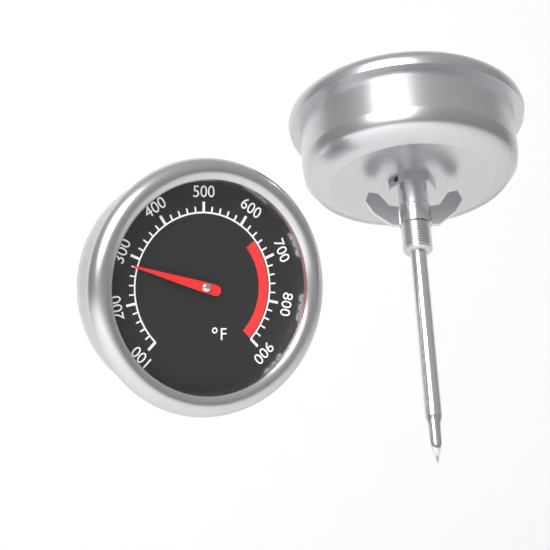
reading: 280 °F
